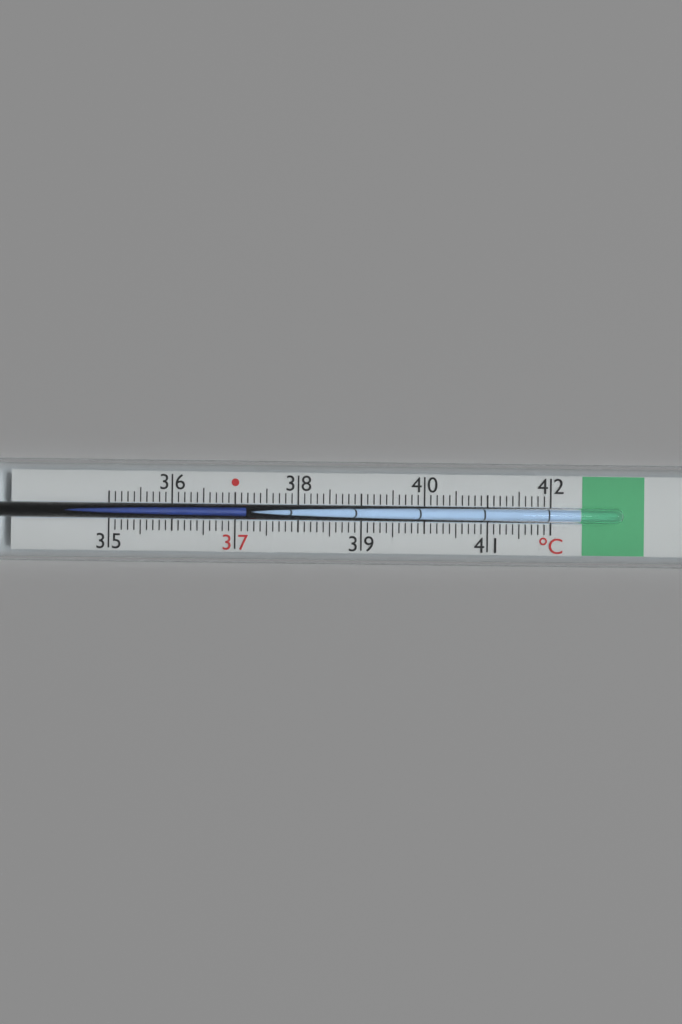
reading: 37.2 °C
